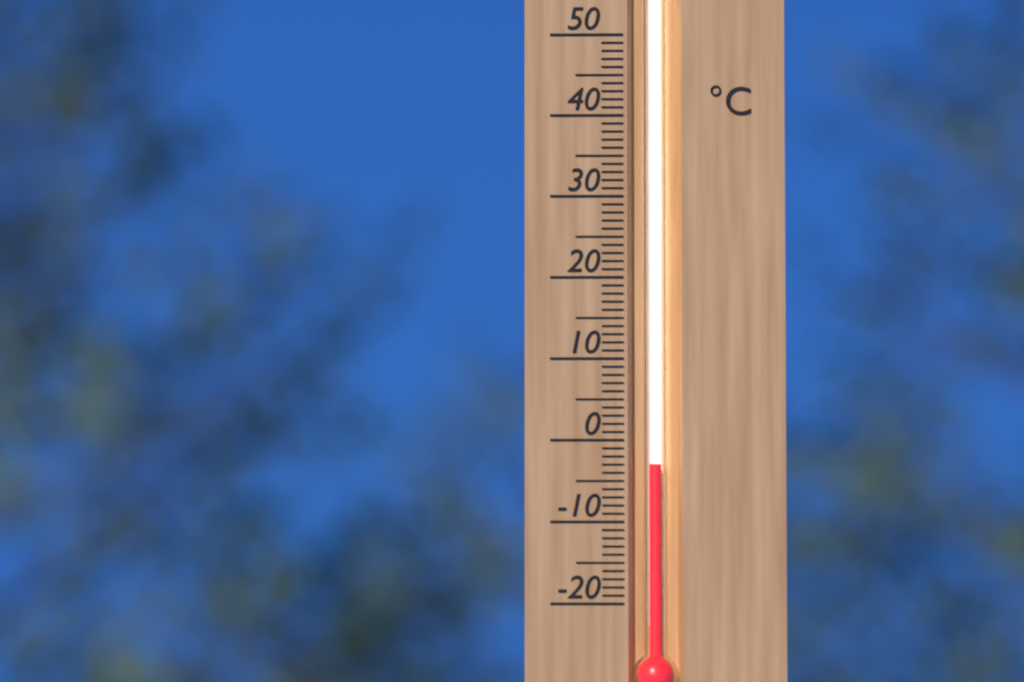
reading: -3 °C
